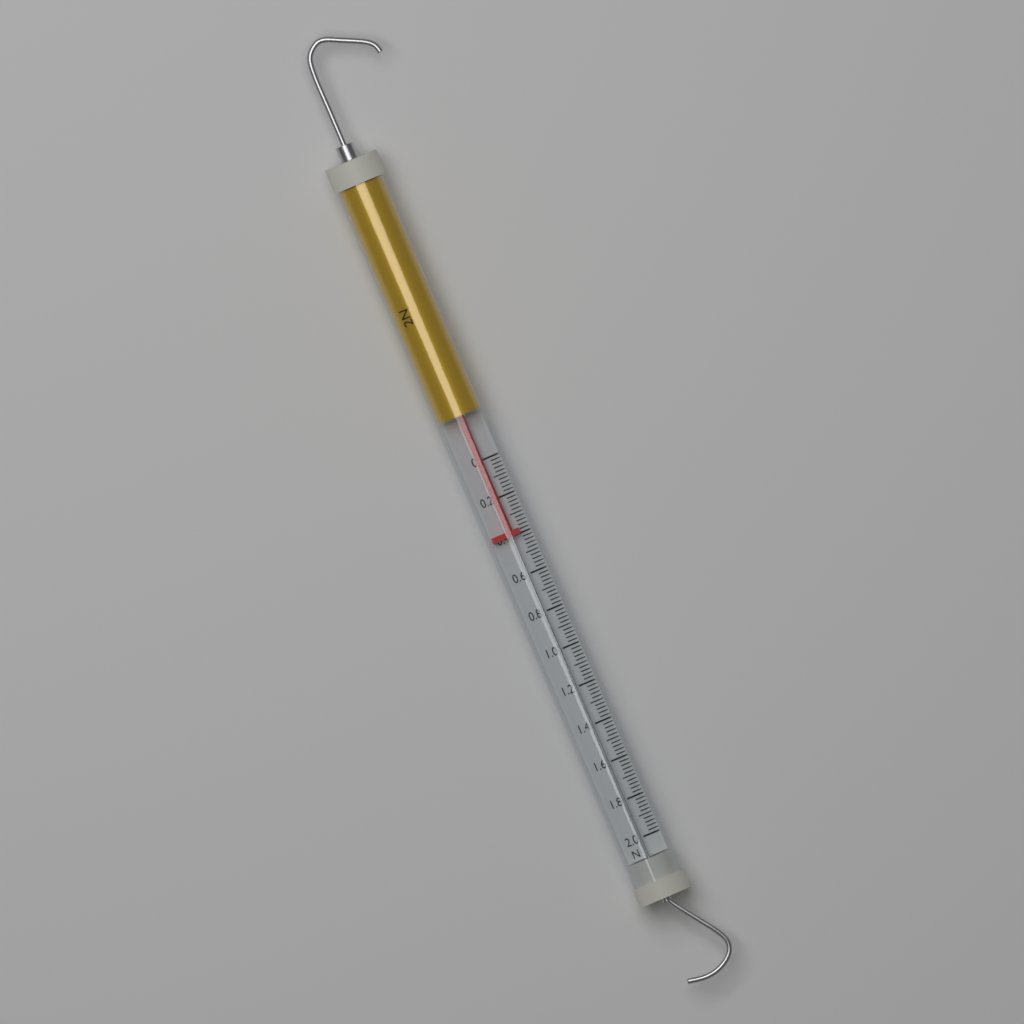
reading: 0.40 N
